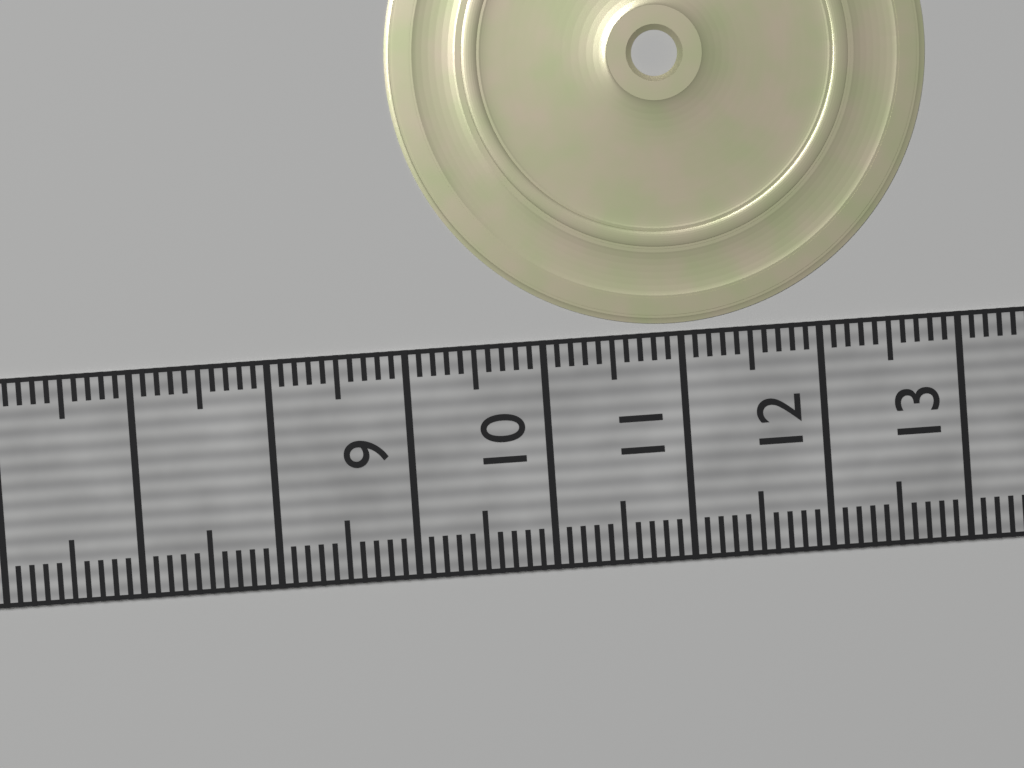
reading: 12.9 (no unit)
